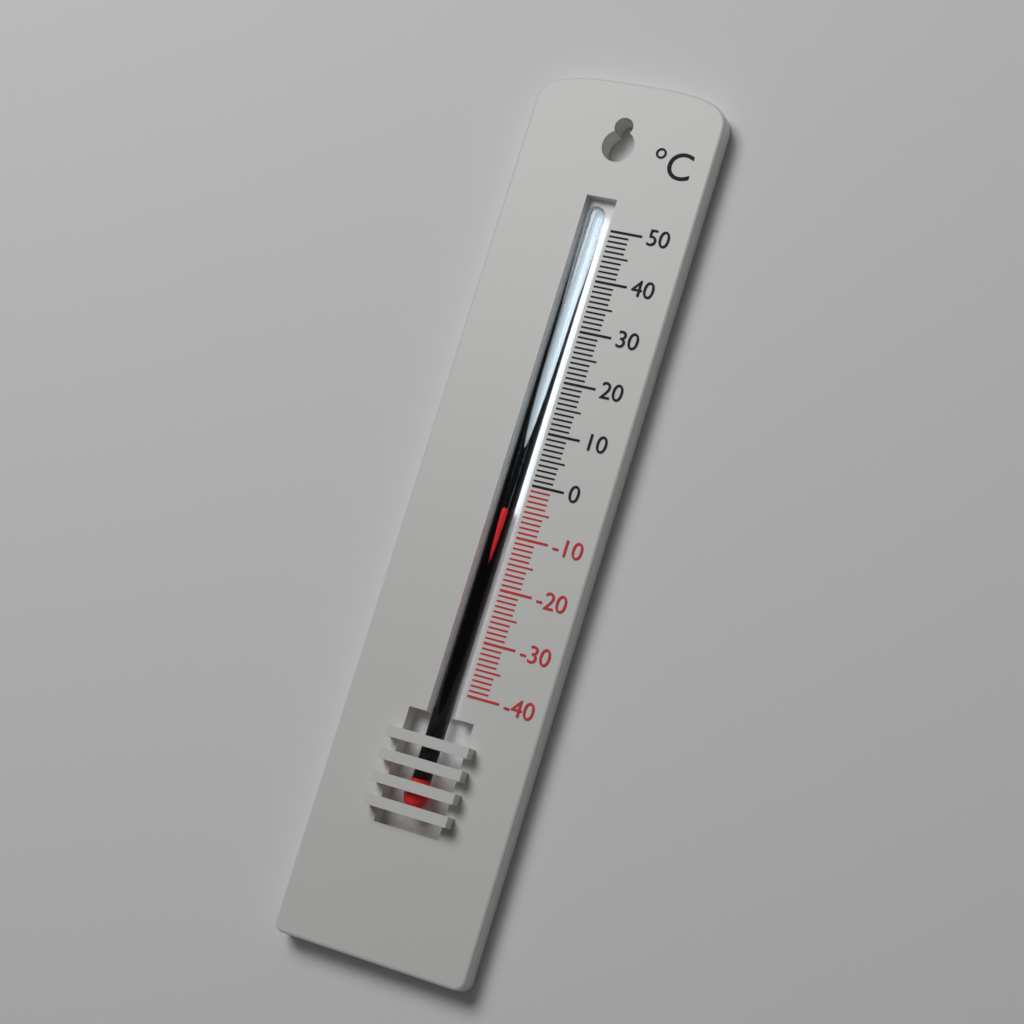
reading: -5 °C
